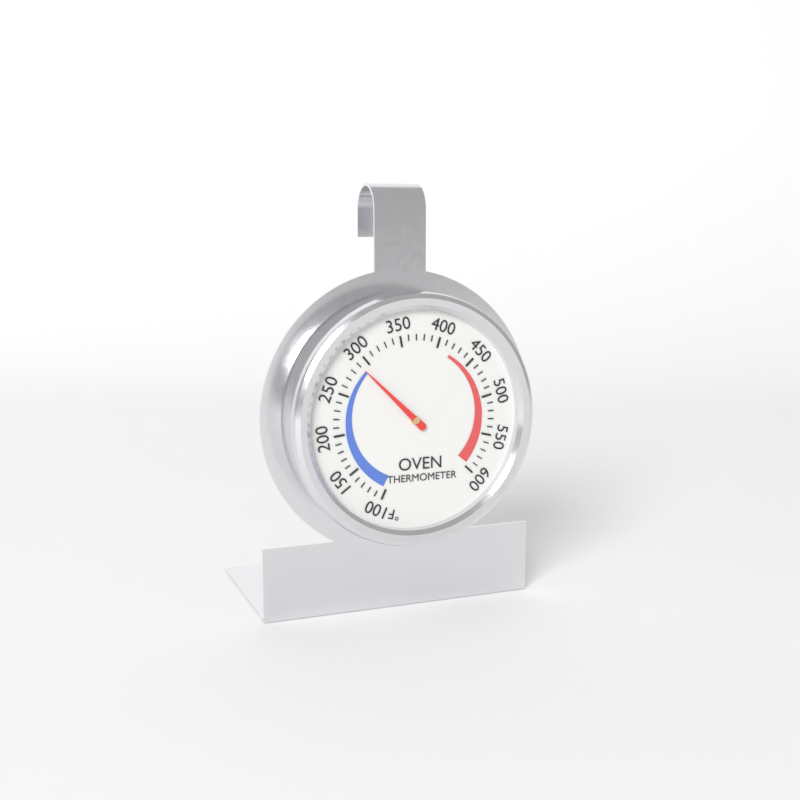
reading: 290 °F
